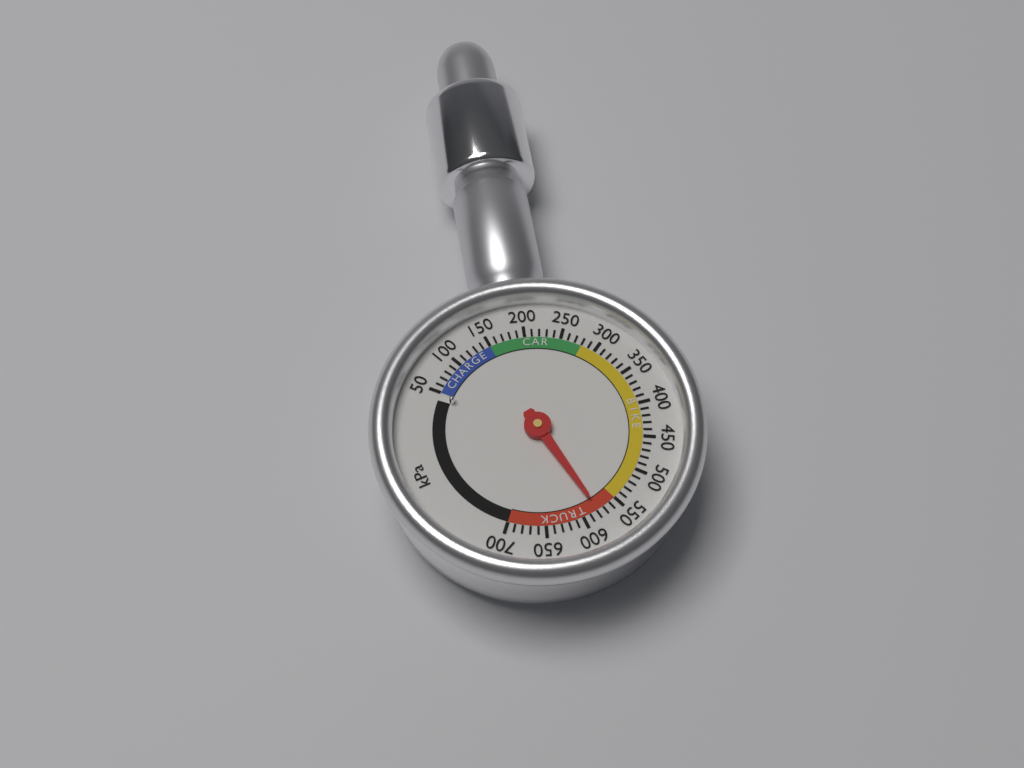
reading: 580 kPa
